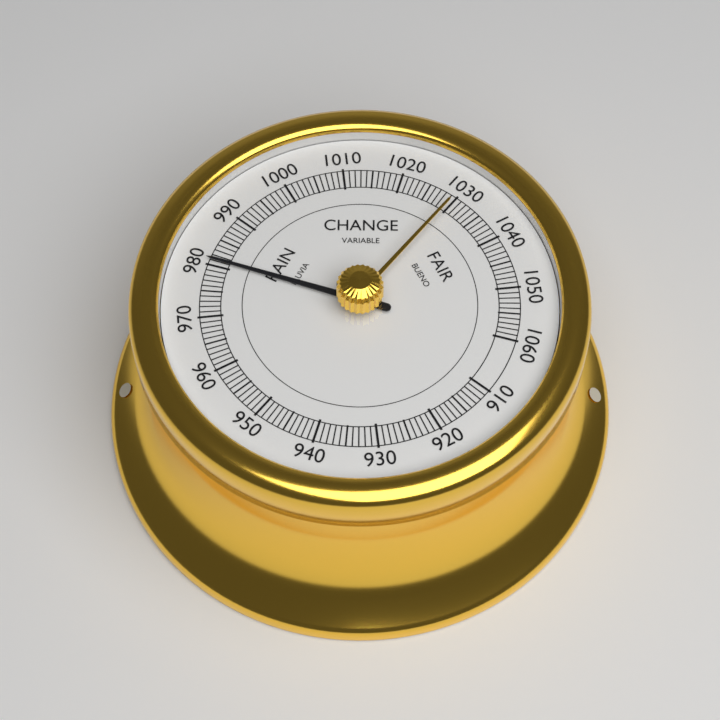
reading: 981 (no unit)
